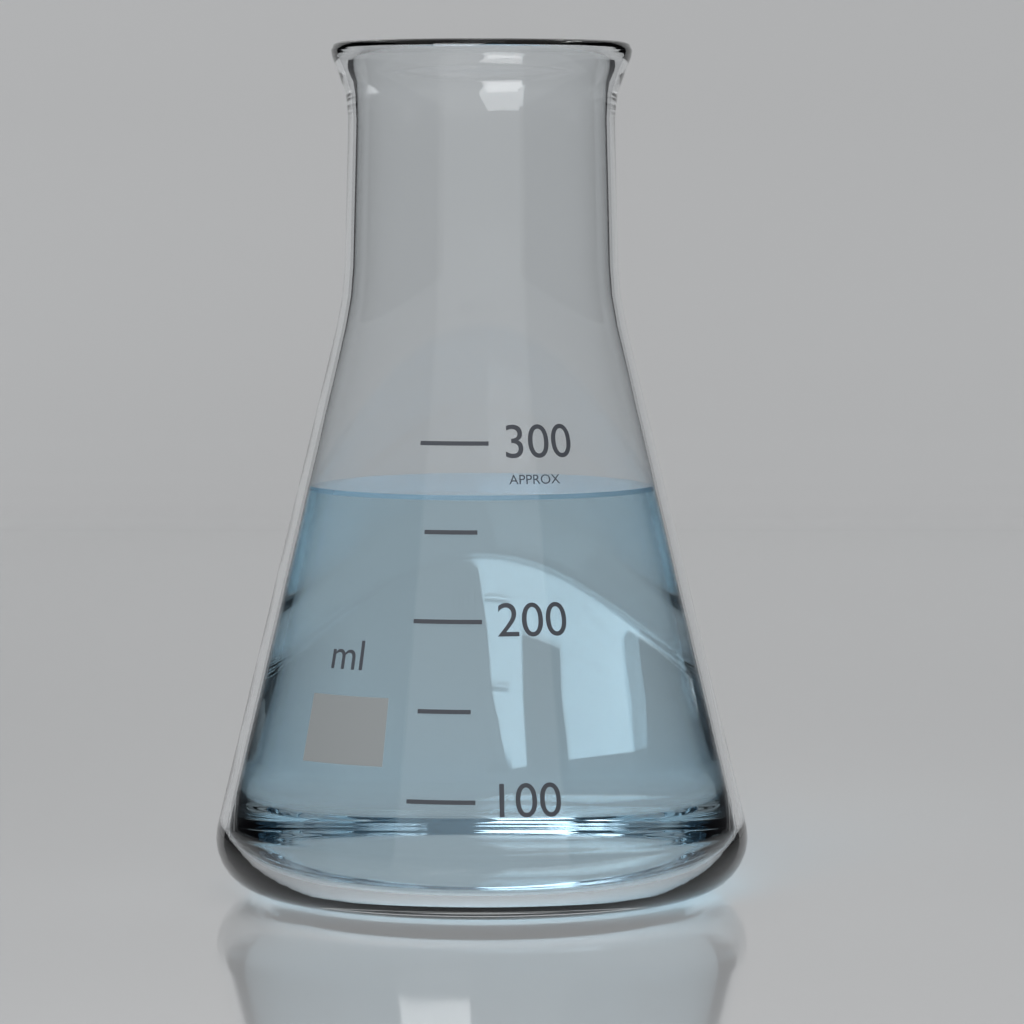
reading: 270 ml
